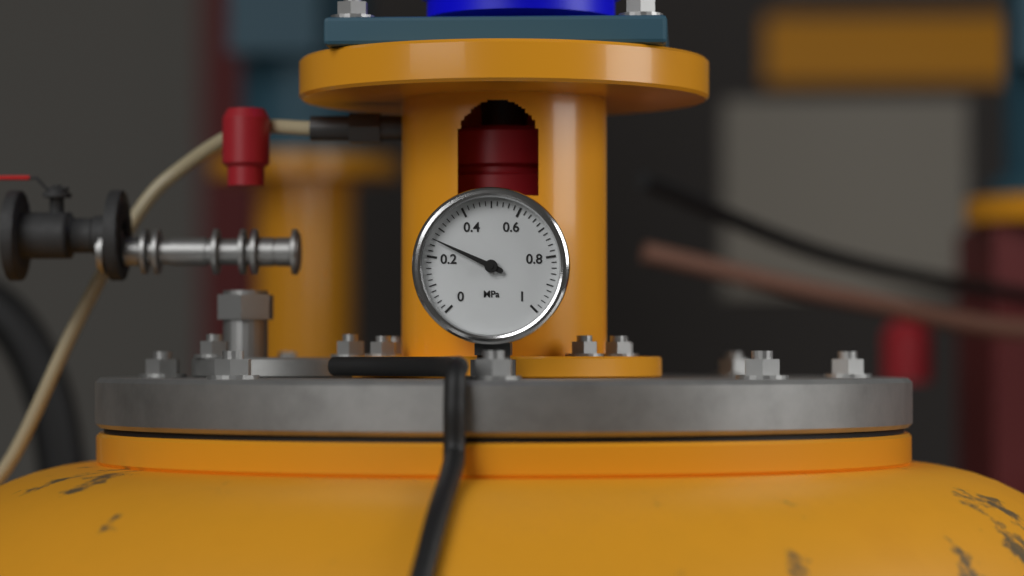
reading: 0.26 MPa
